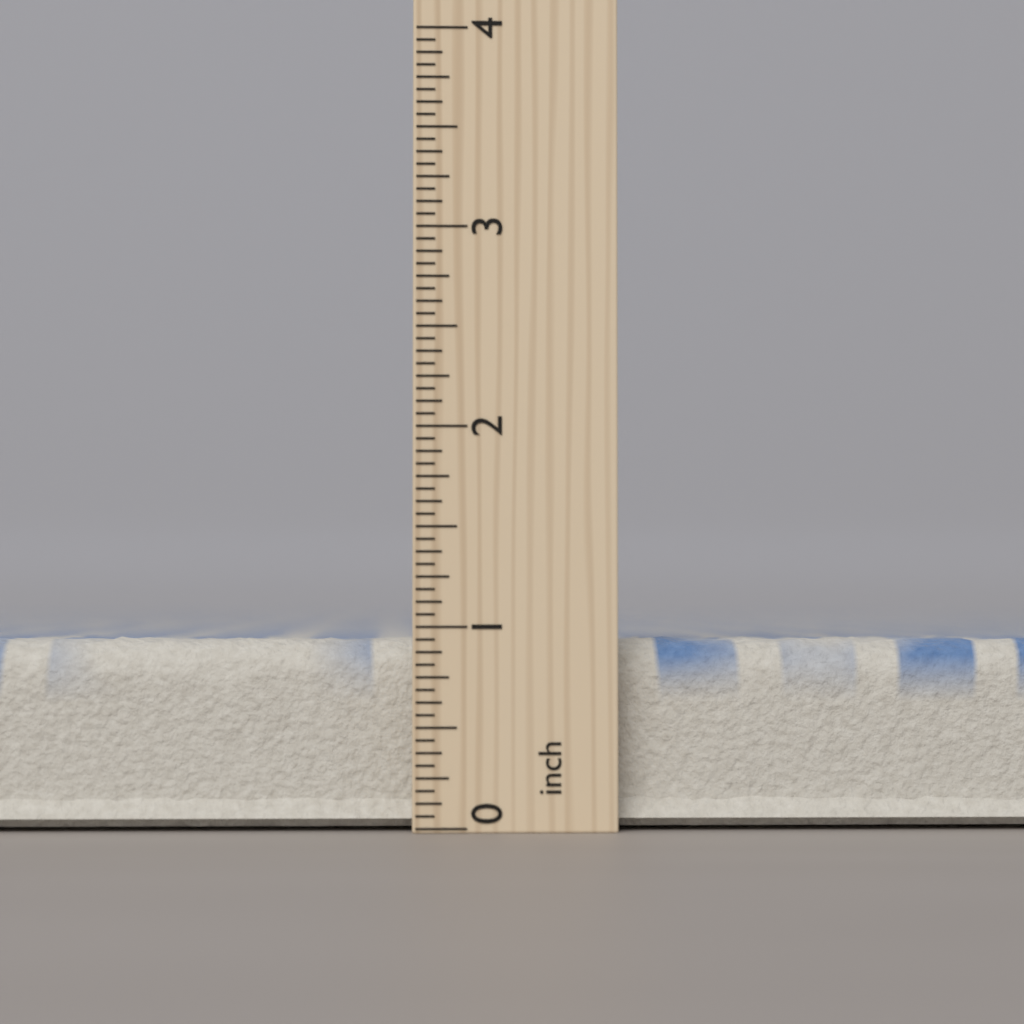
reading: 1.0000 inch
